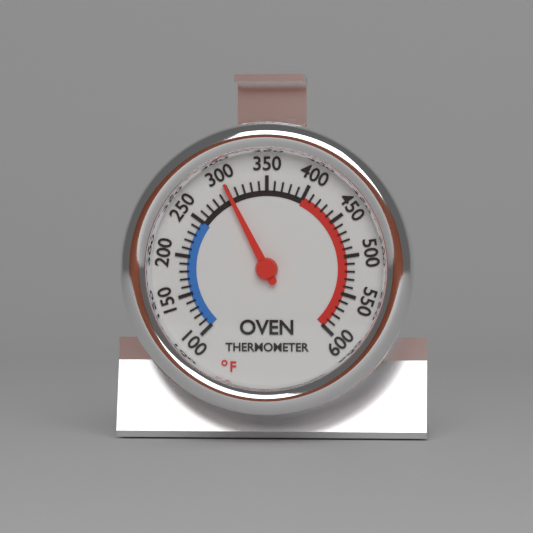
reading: 300 °F
